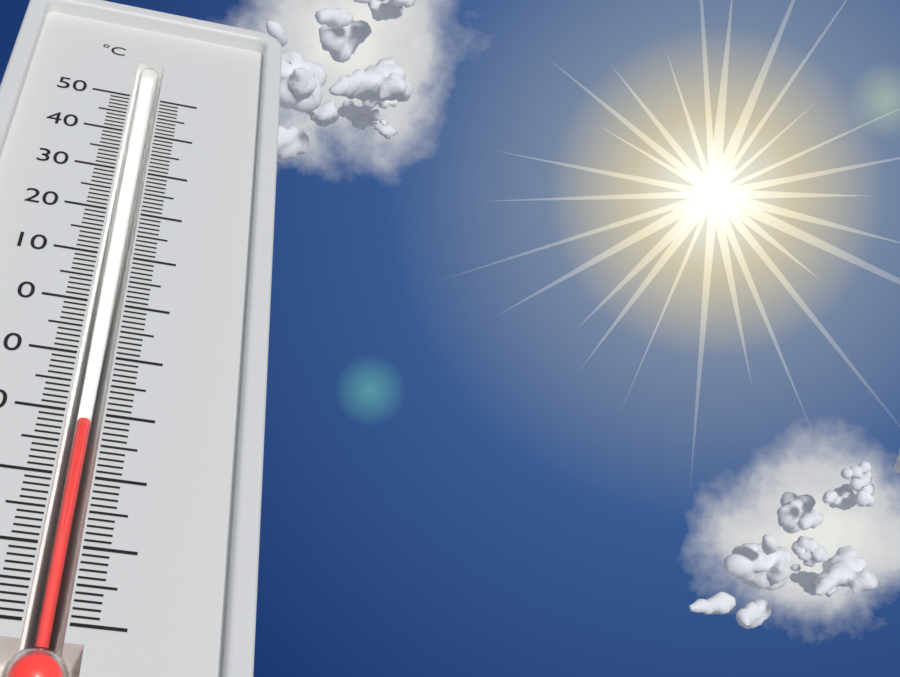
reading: -21 °C
